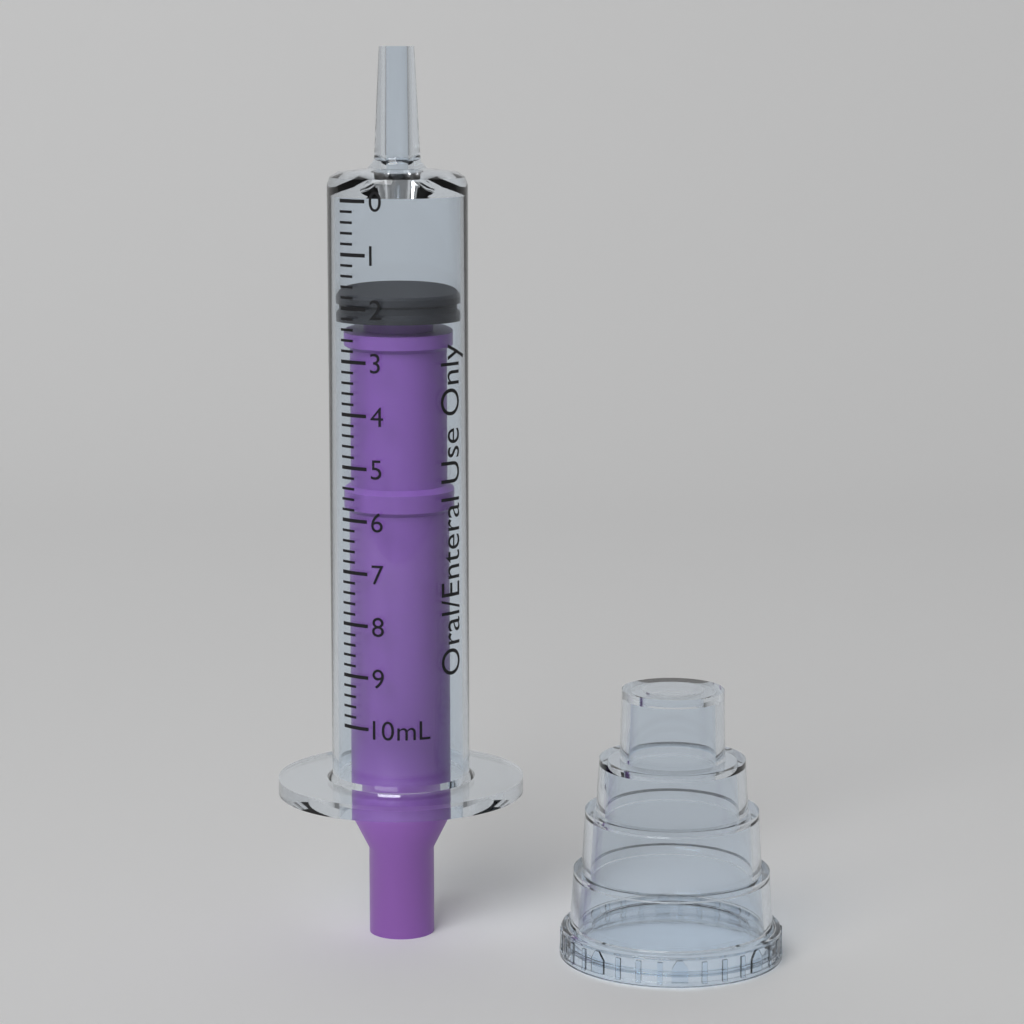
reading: 1.8 mL
